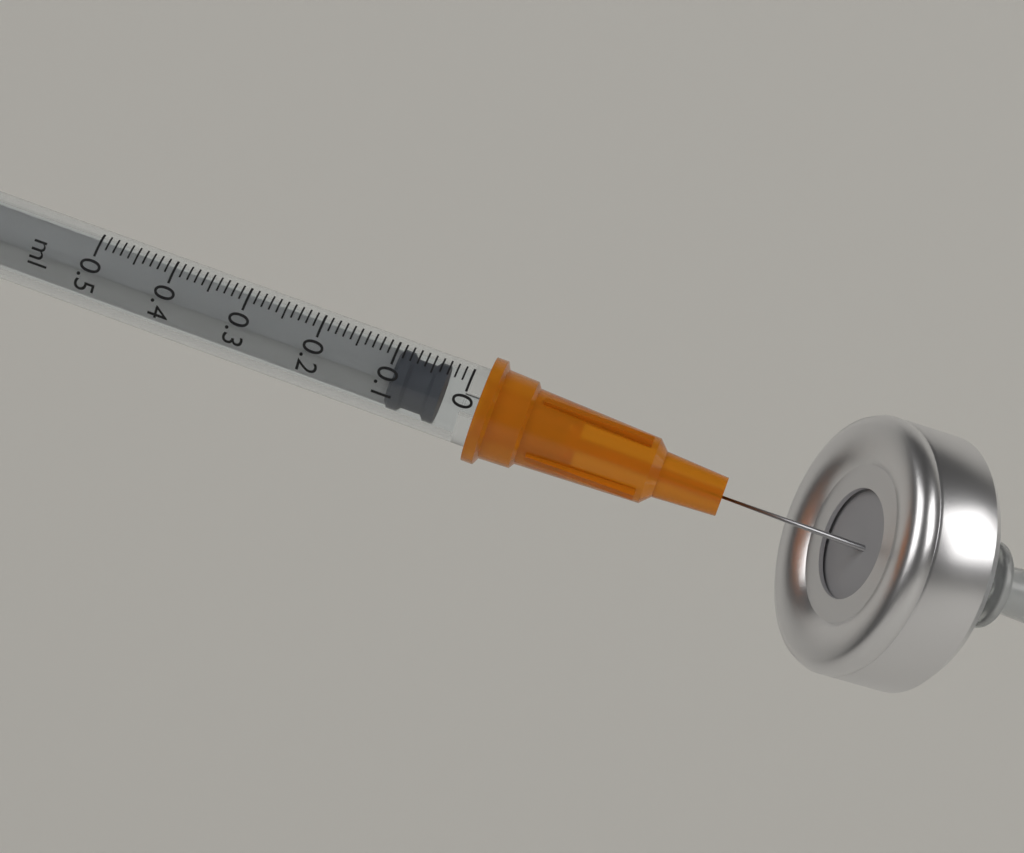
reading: 0.03 ml
